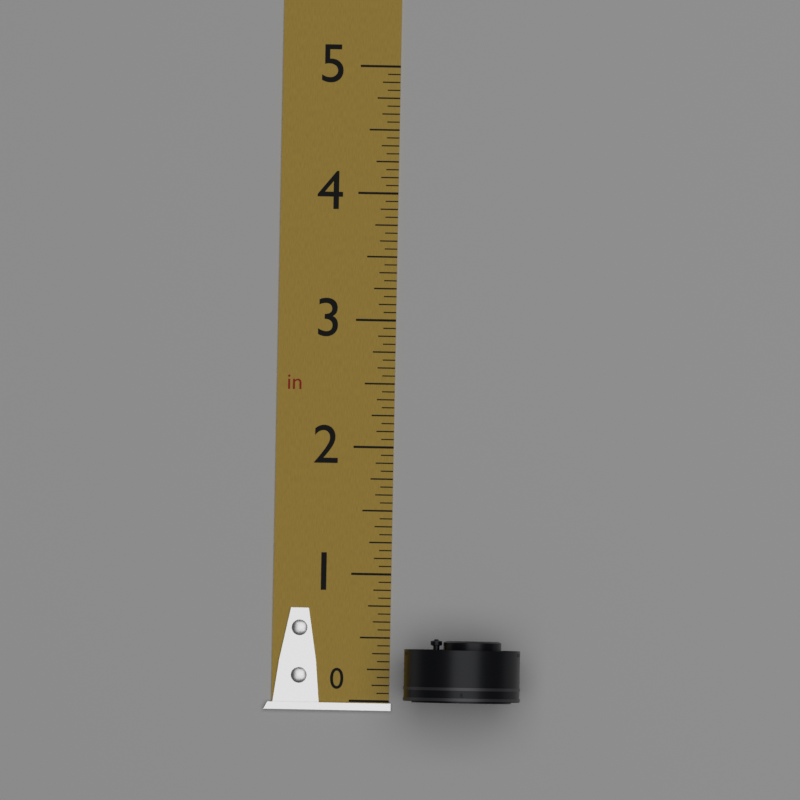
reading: 0.5000 in
